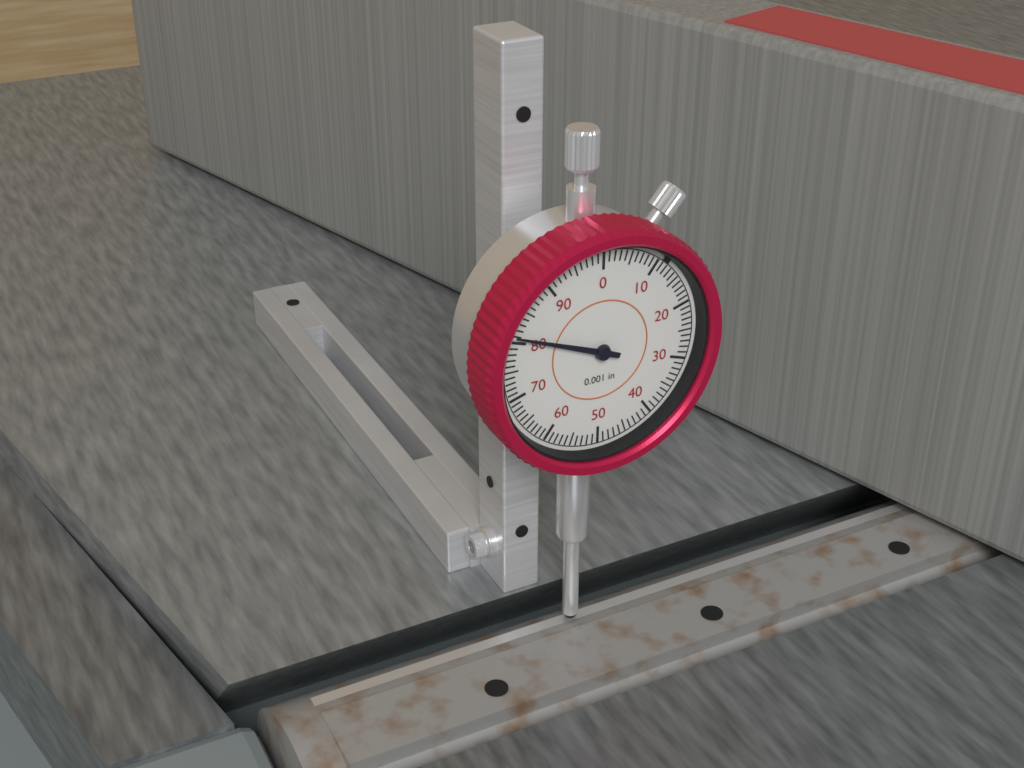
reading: 0.081 in
